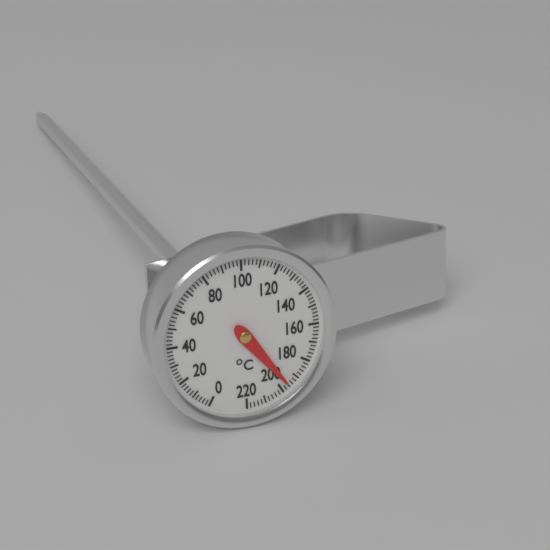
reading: 196 °C
